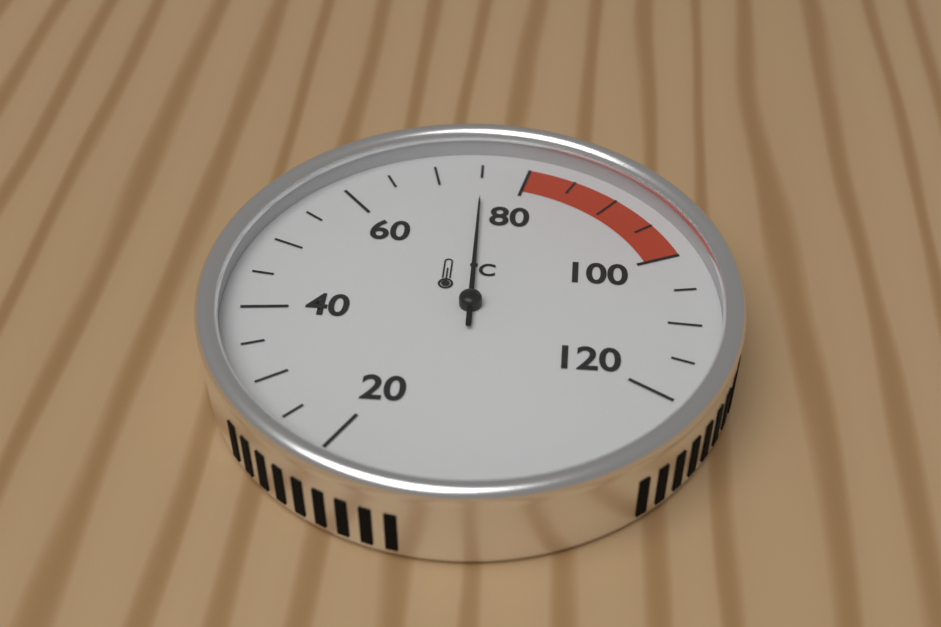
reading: 75 °C
